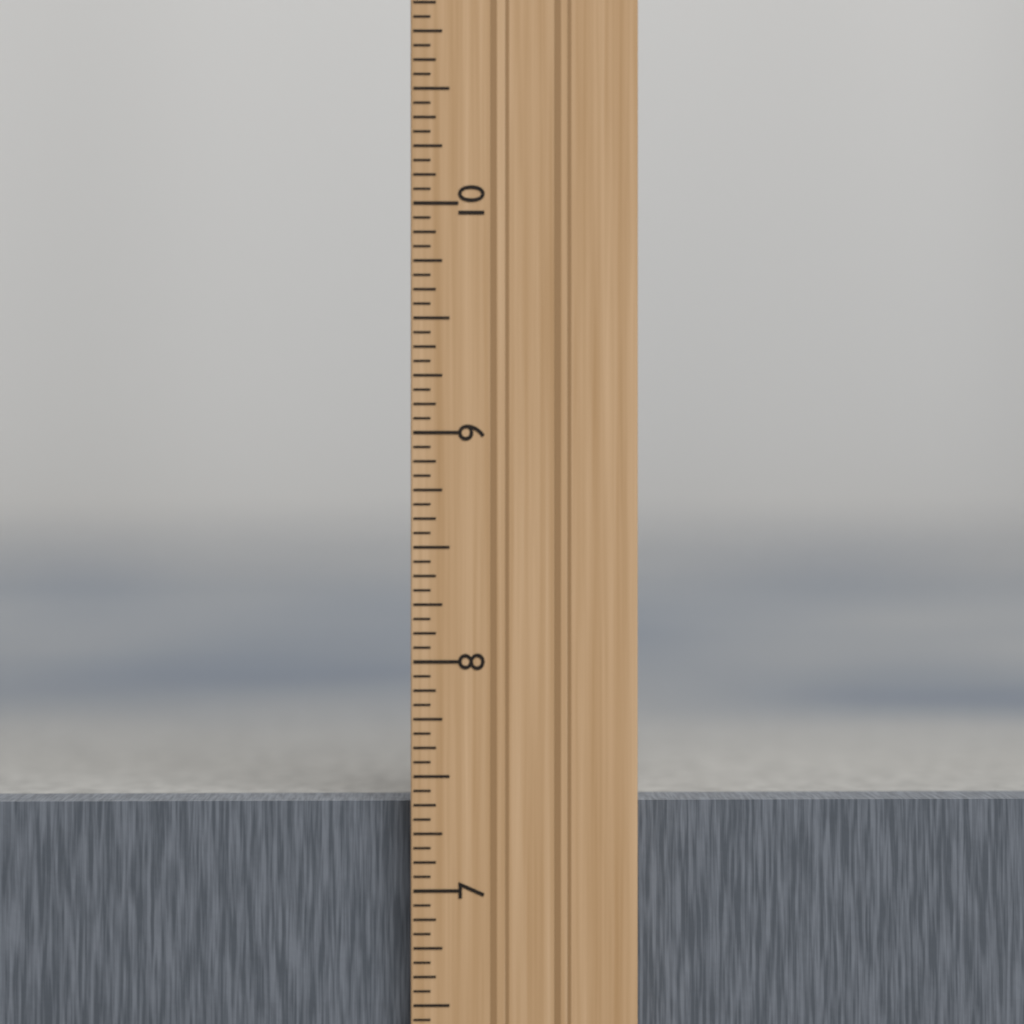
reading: 7.3750 in
